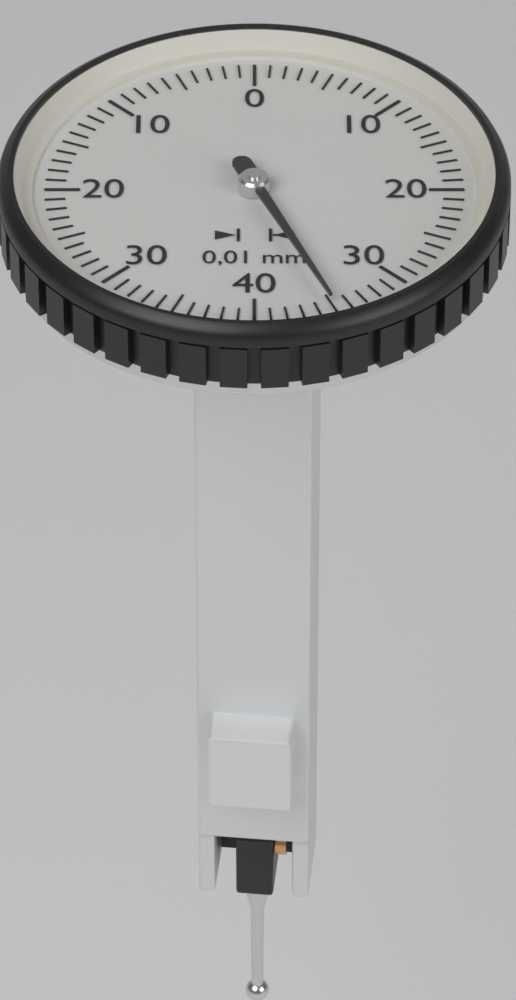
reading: 0.35 mm
